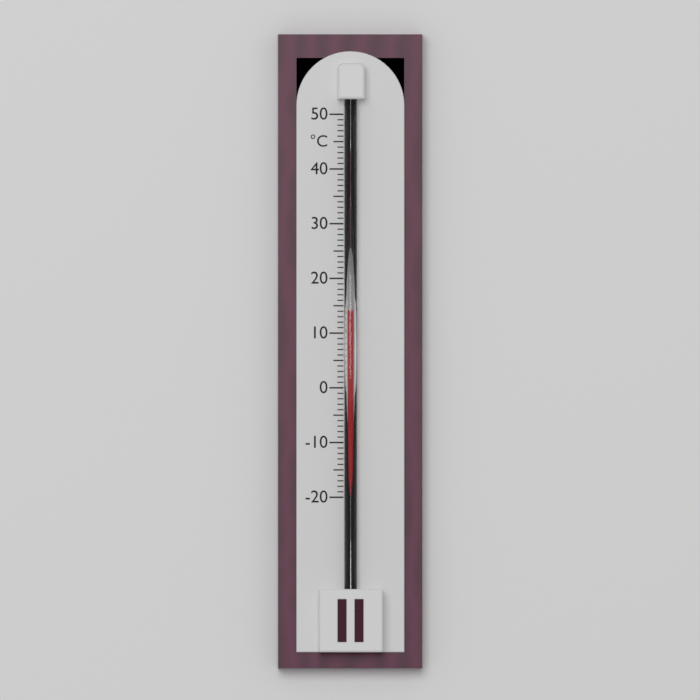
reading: 14 °C
